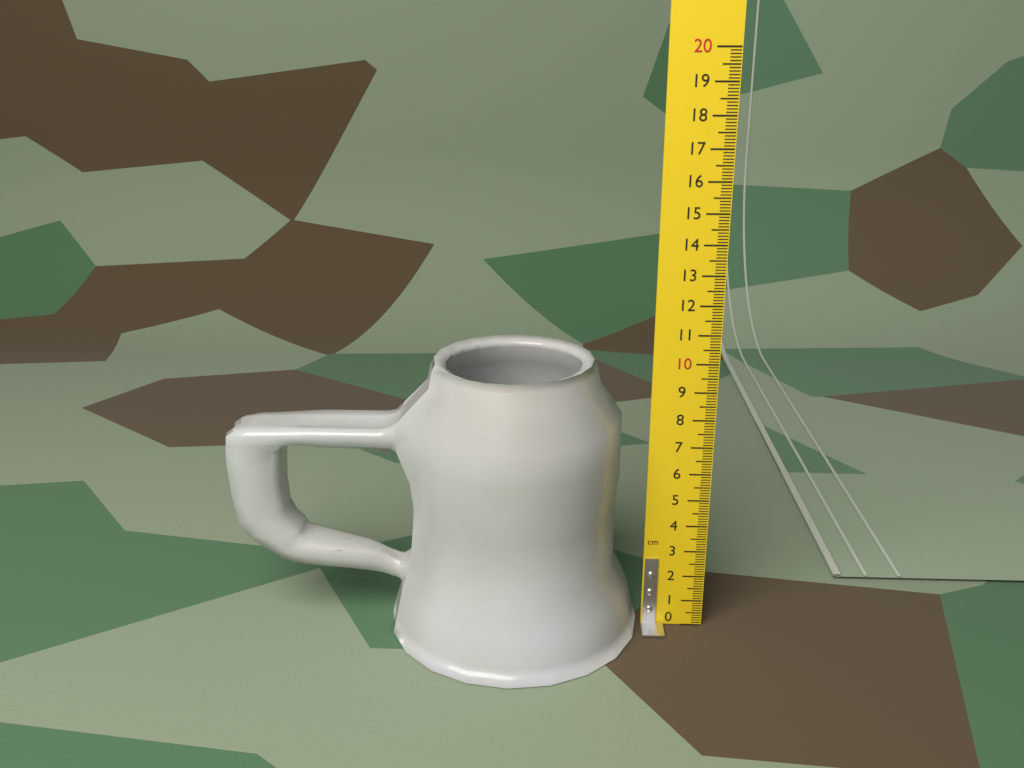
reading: 10.0 cm
